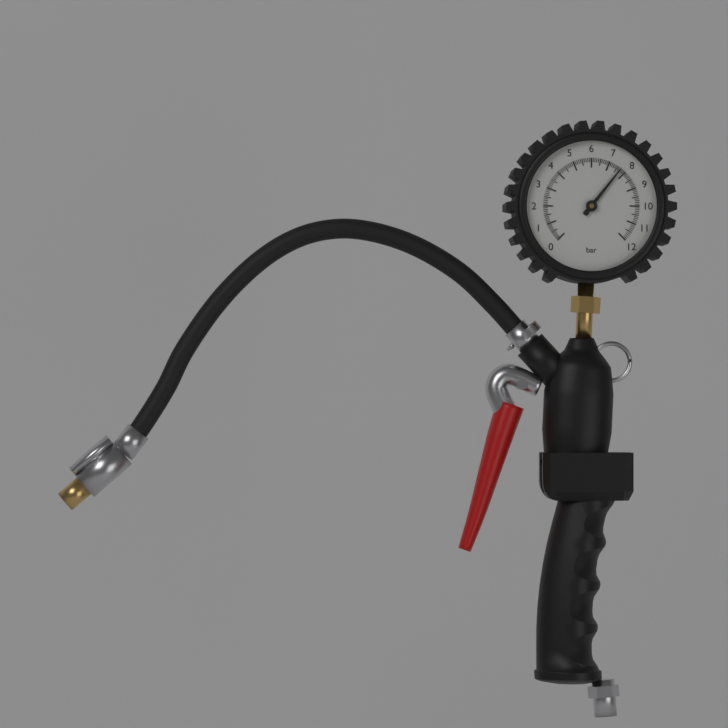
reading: 7.7 bar
